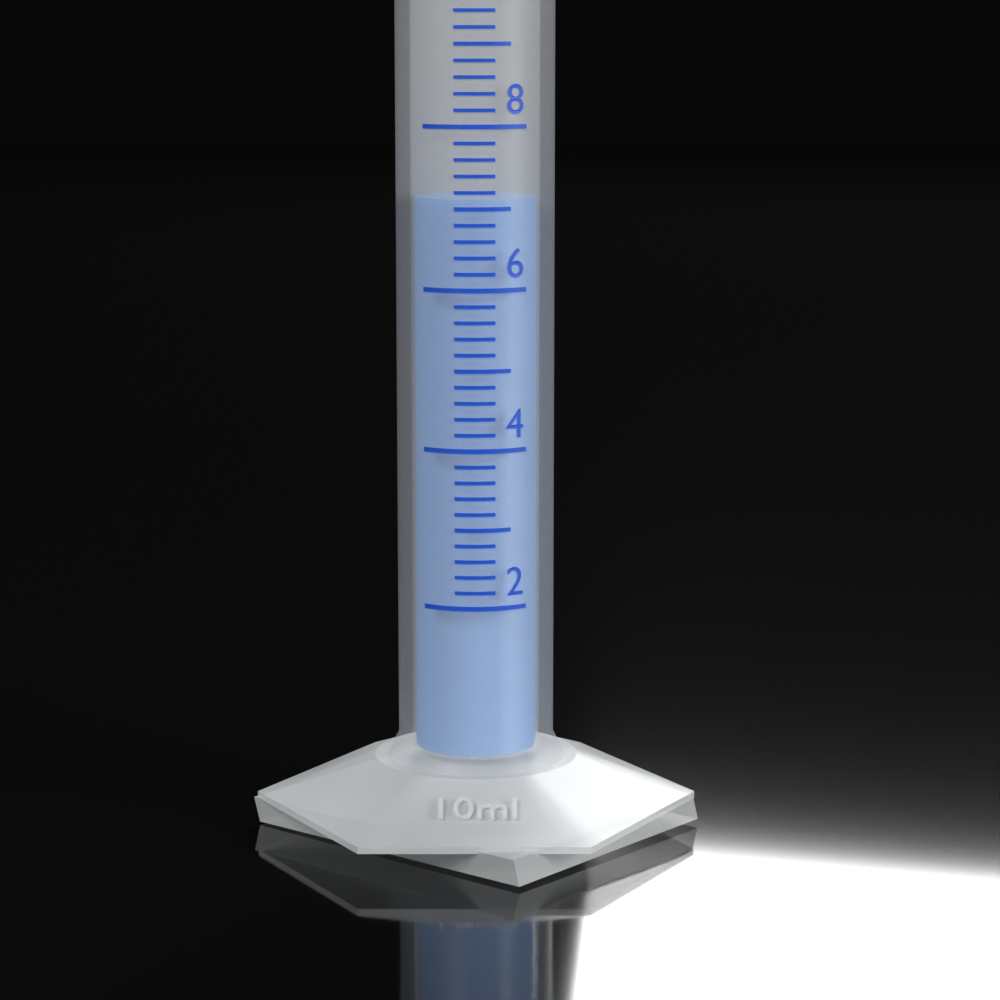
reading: 7.1 ml
